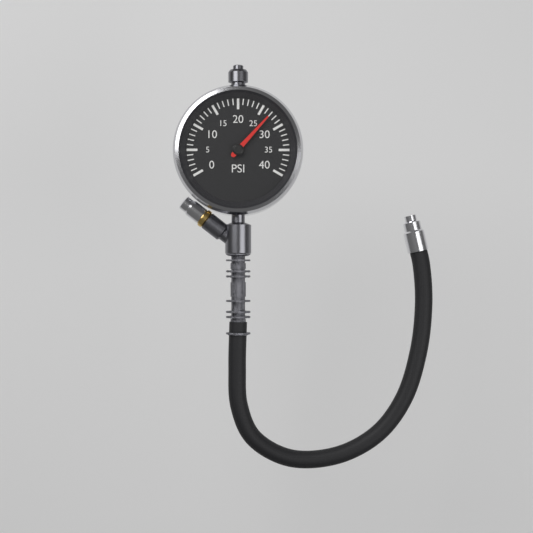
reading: 27 psi
